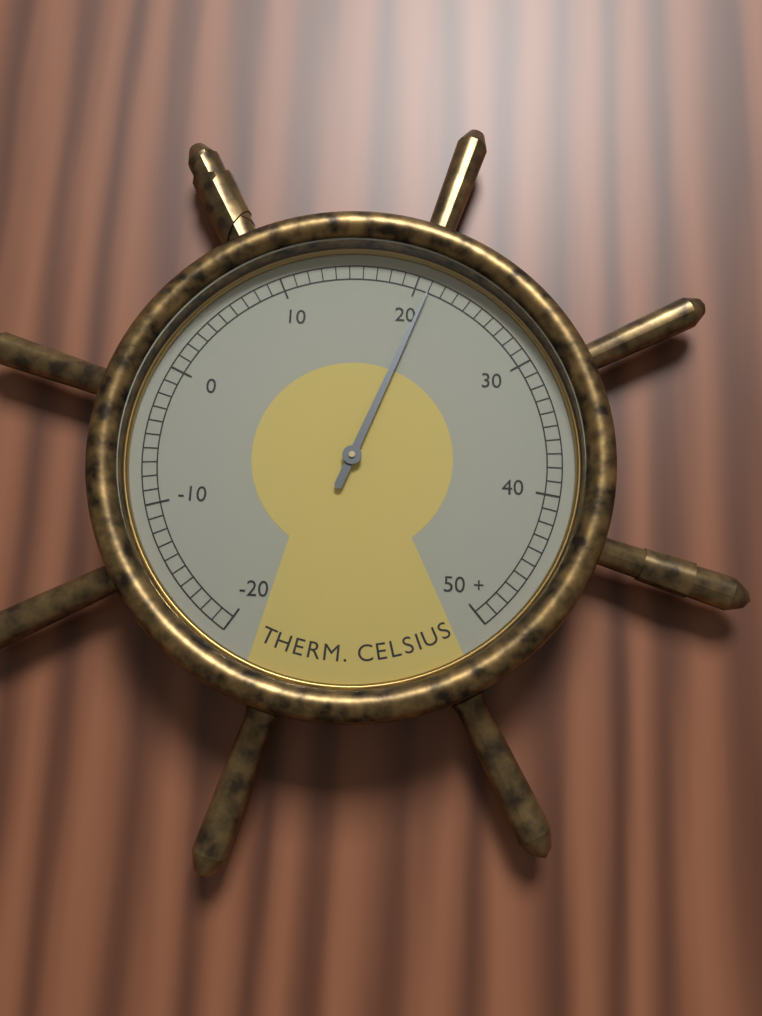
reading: 21 °C
